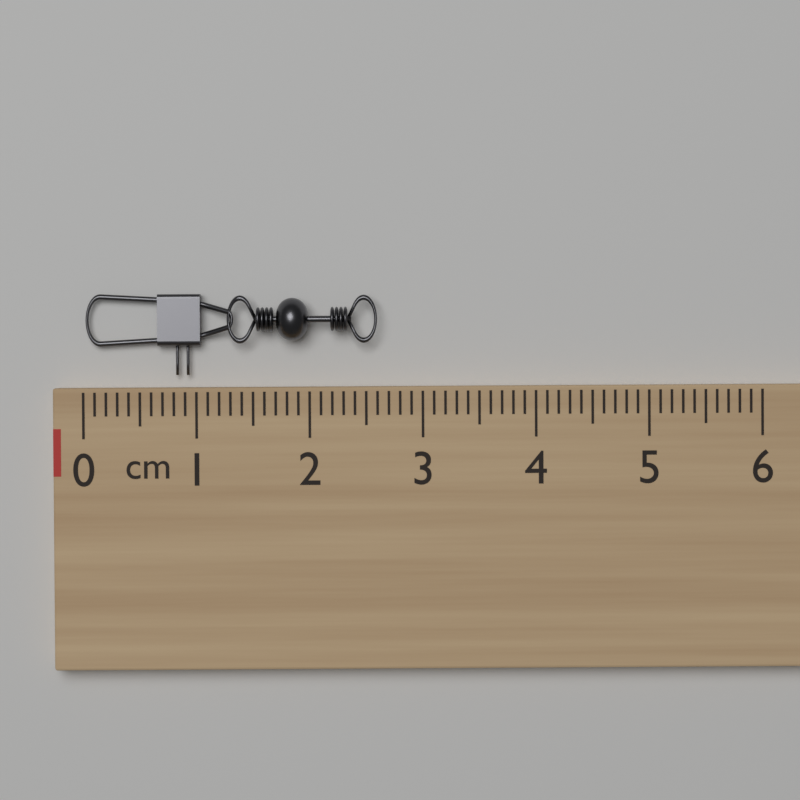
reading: 2.6 cm
